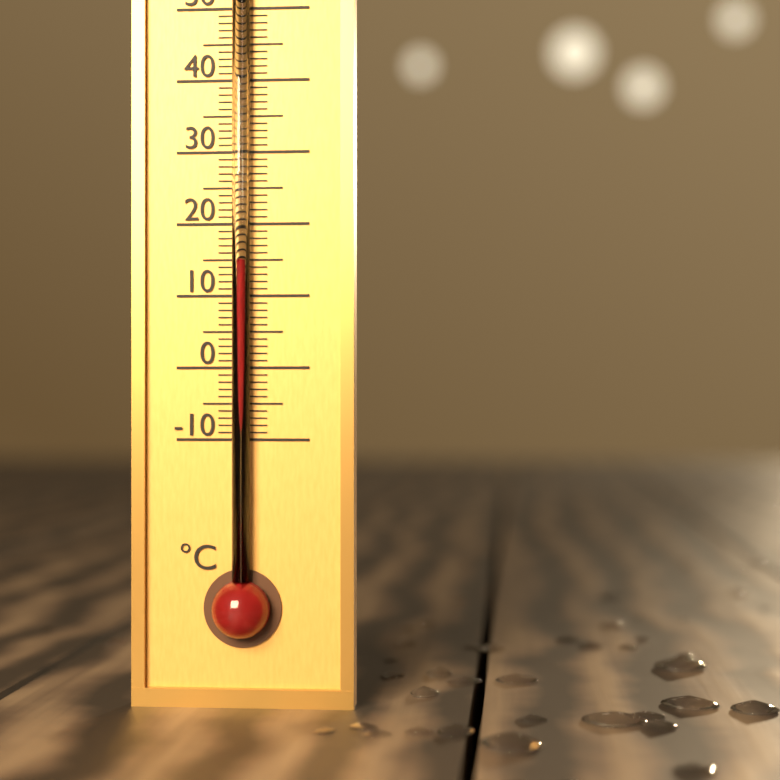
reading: 15 °C
